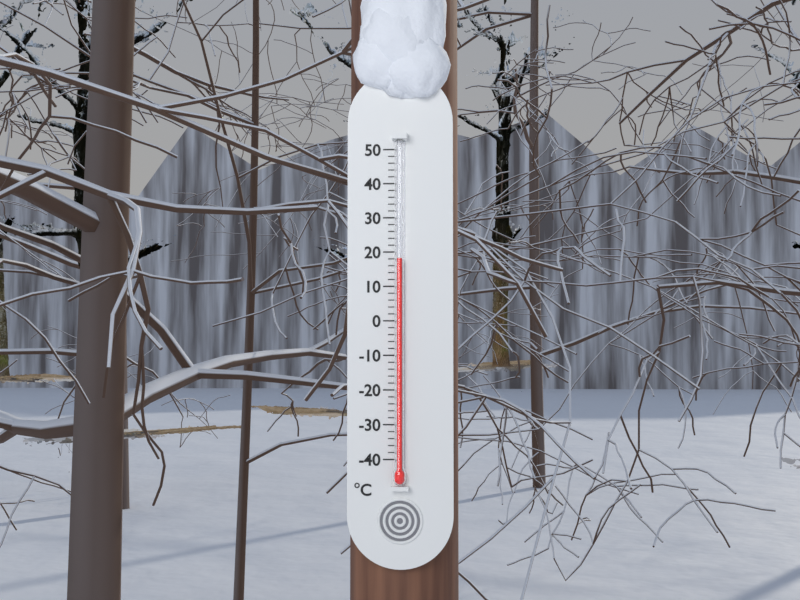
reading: 18 °C
